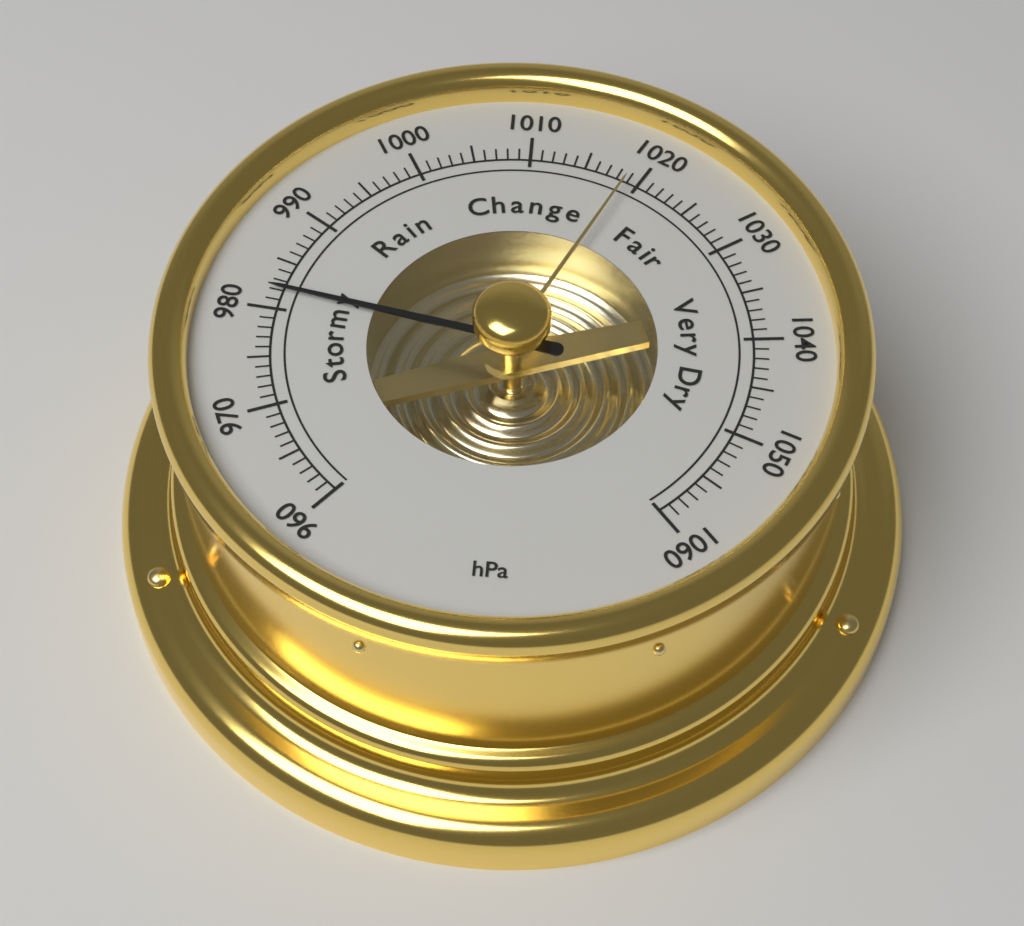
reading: 982 hPa
